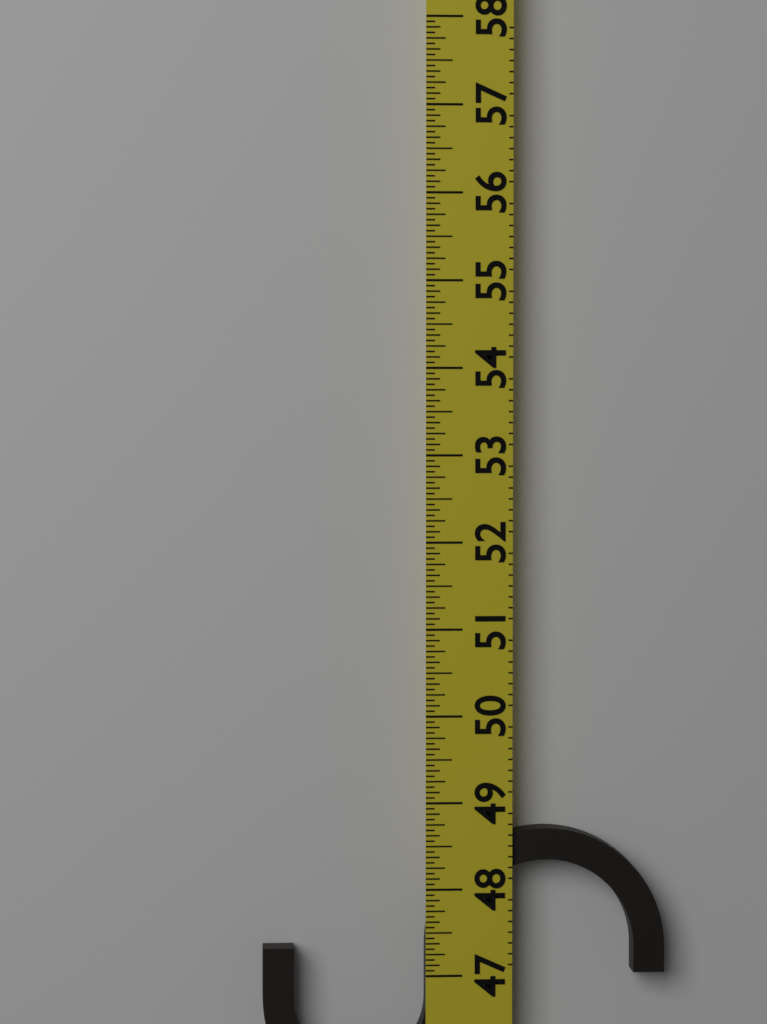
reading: 48.6875 (no unit)
